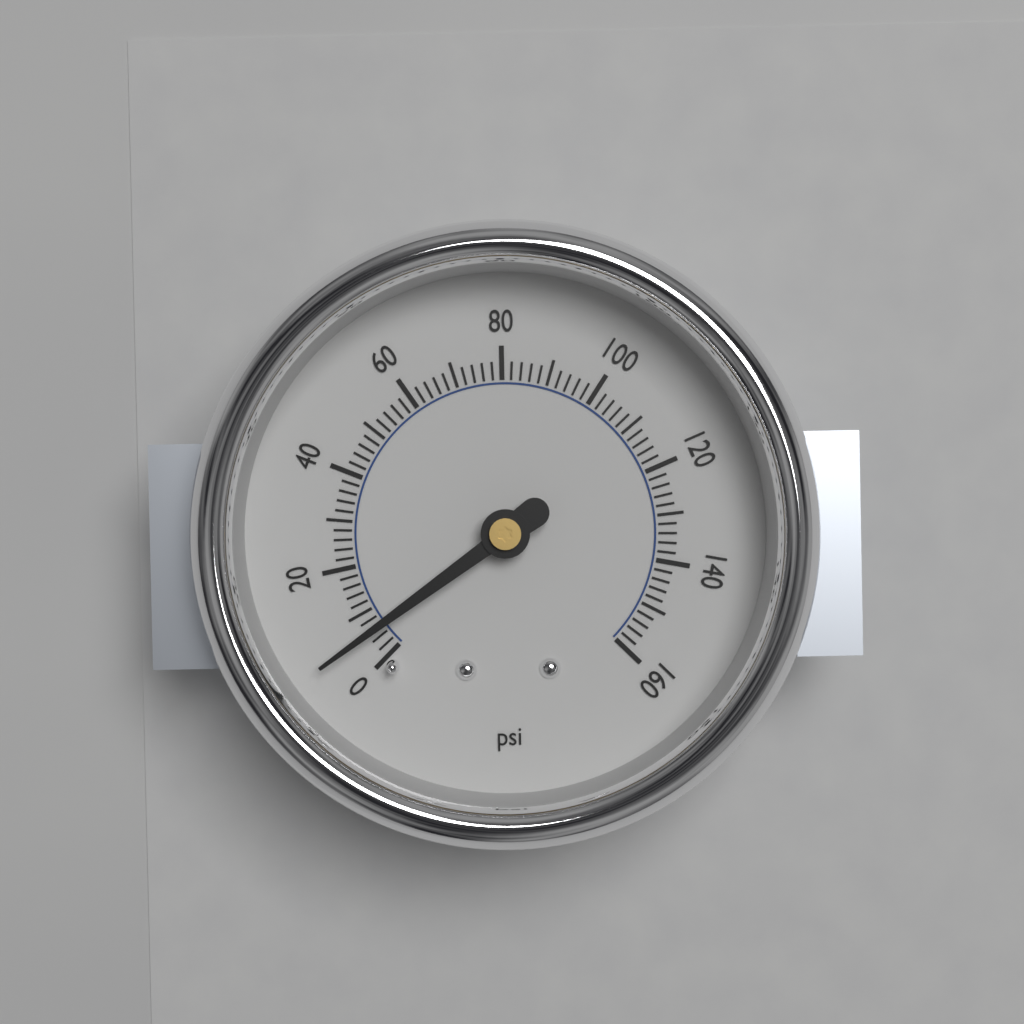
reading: 6 psi
